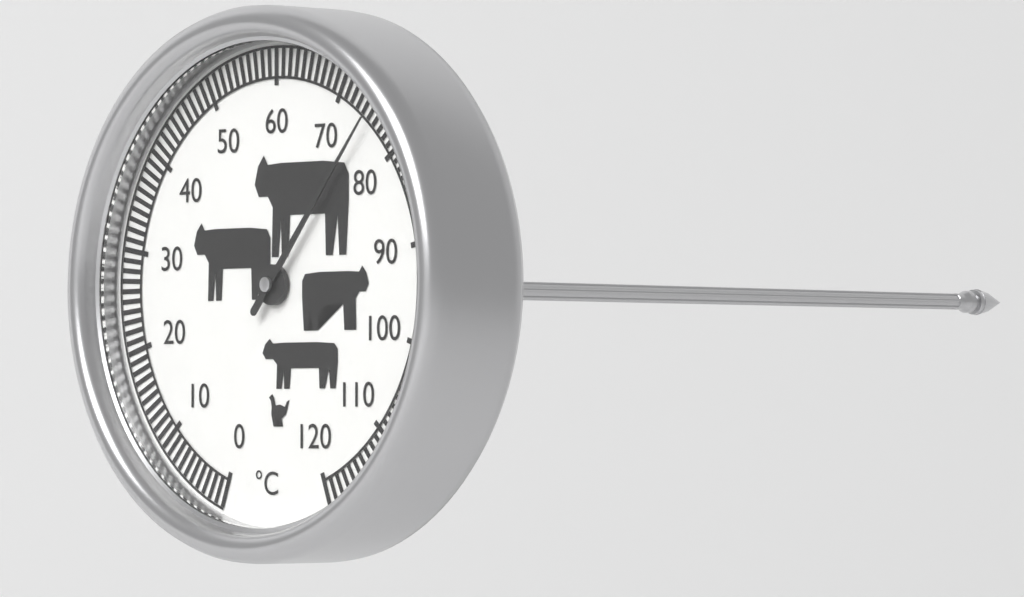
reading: 75 °C
